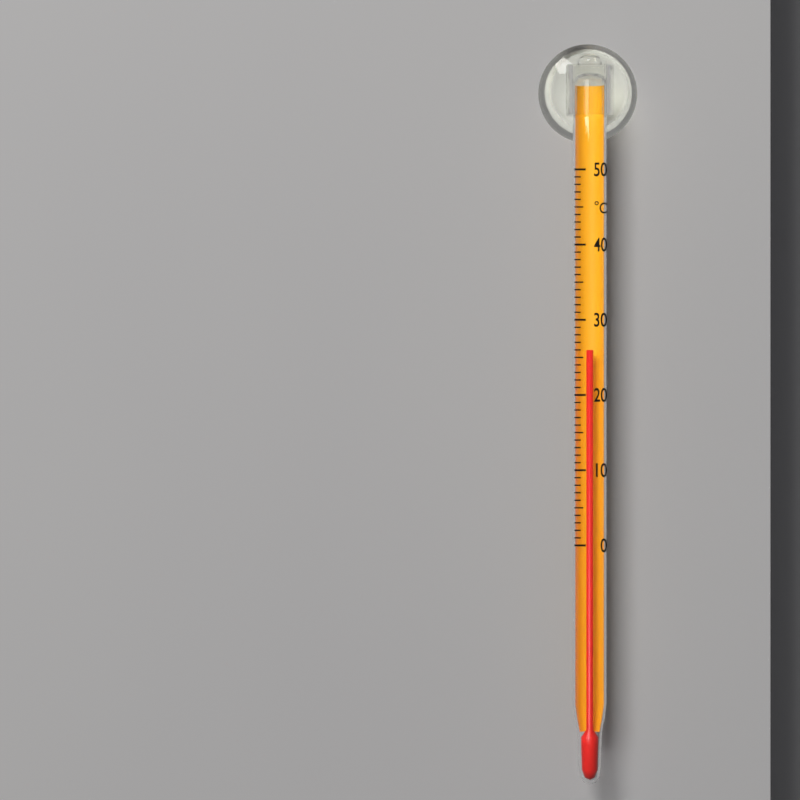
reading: 26 °C
